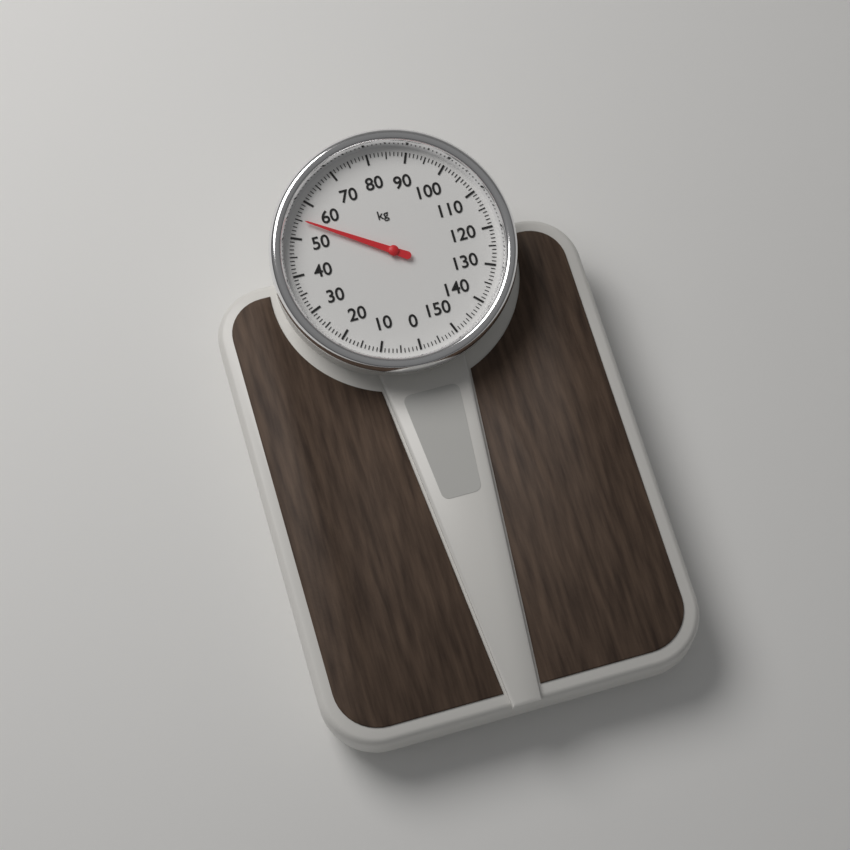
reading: 55 kg
